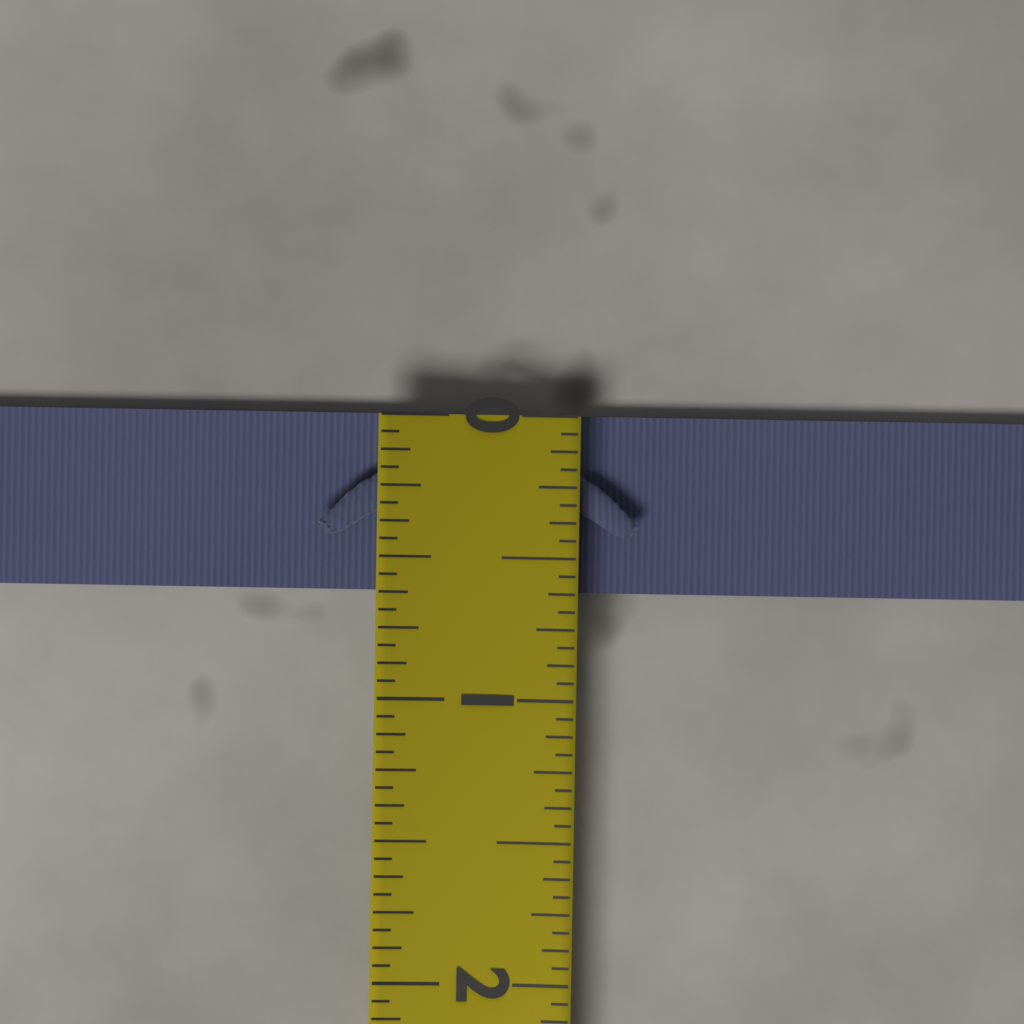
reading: 0.6250 (no unit)
